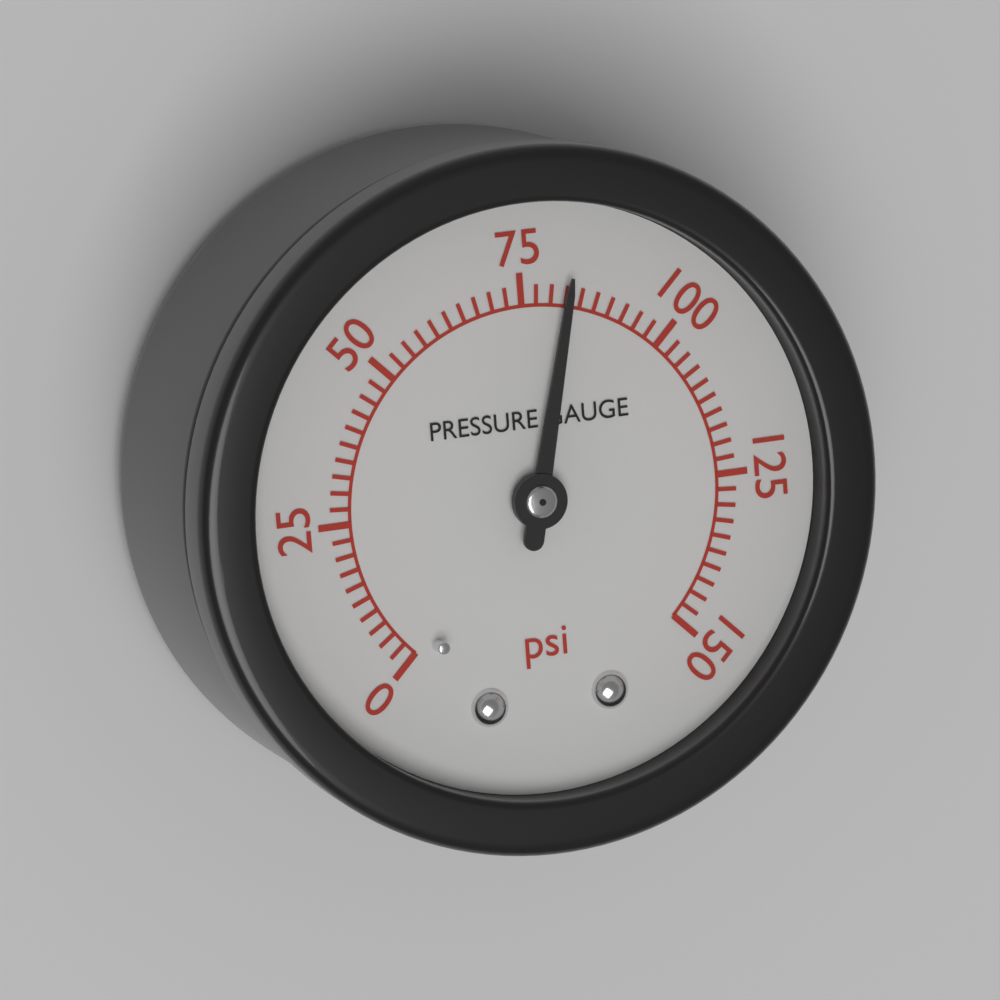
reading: 82.5 psi
